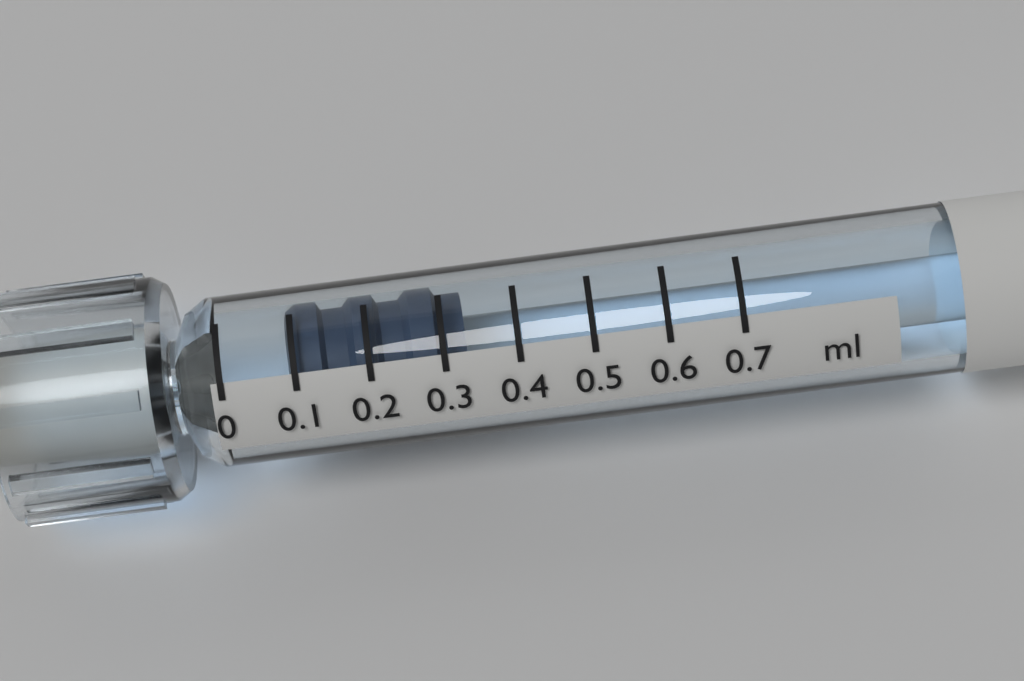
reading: 0.1 ml
